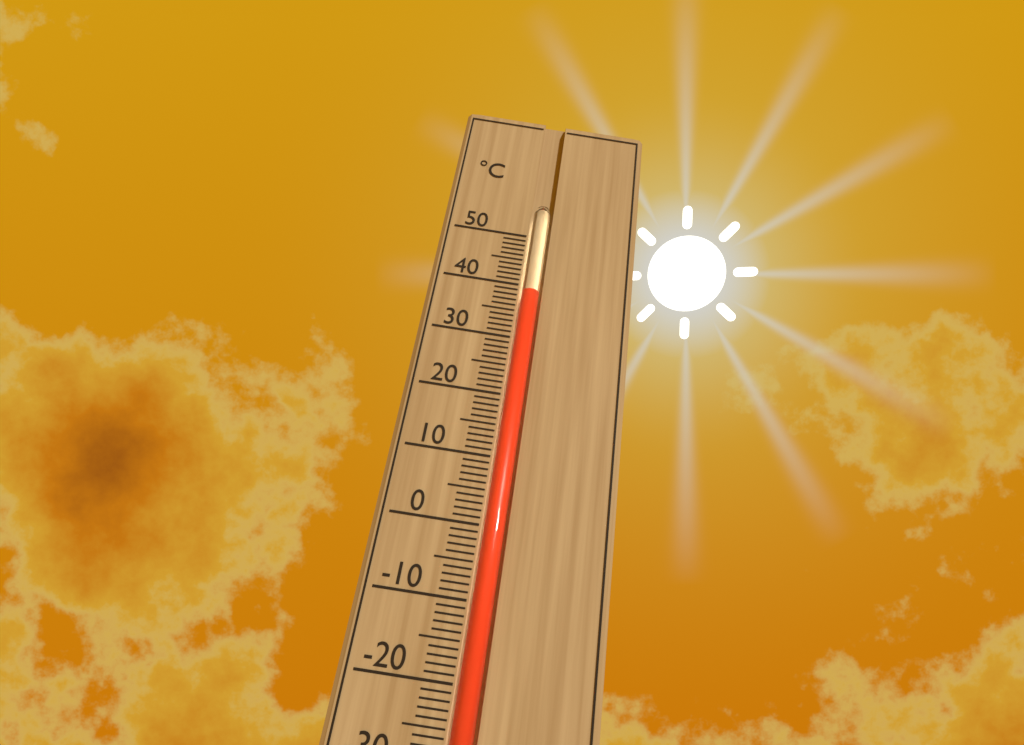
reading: 39 °C
